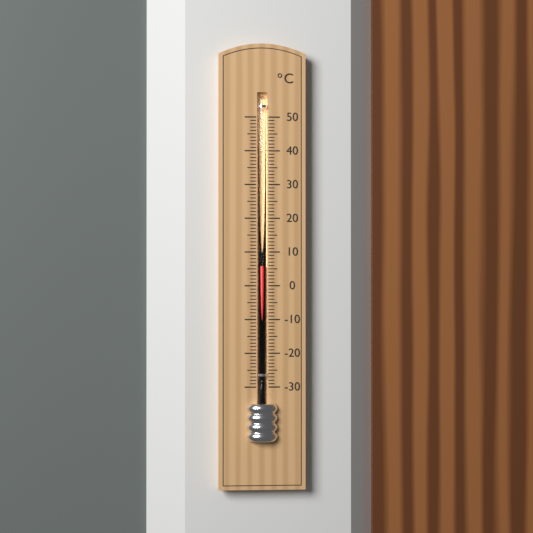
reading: 6 °C
